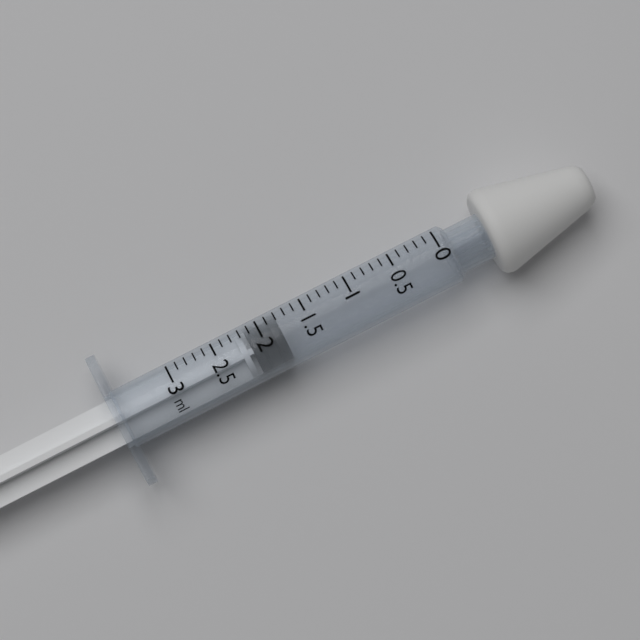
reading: 1.8 ml
